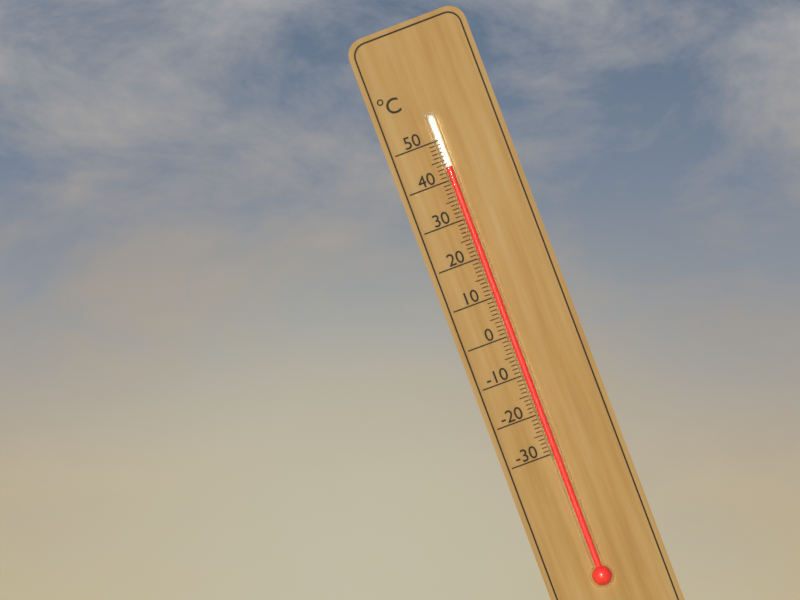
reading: 43 °C
